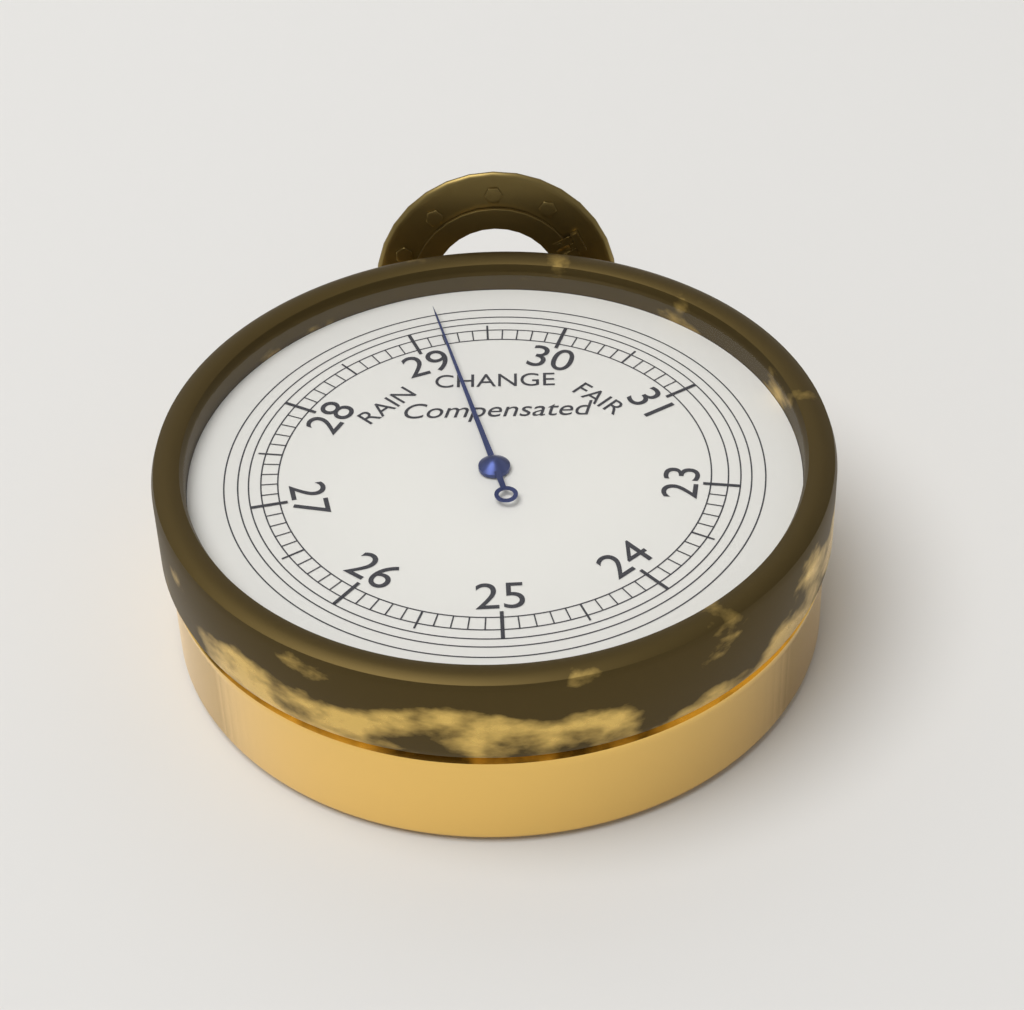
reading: 29.2 inHg
